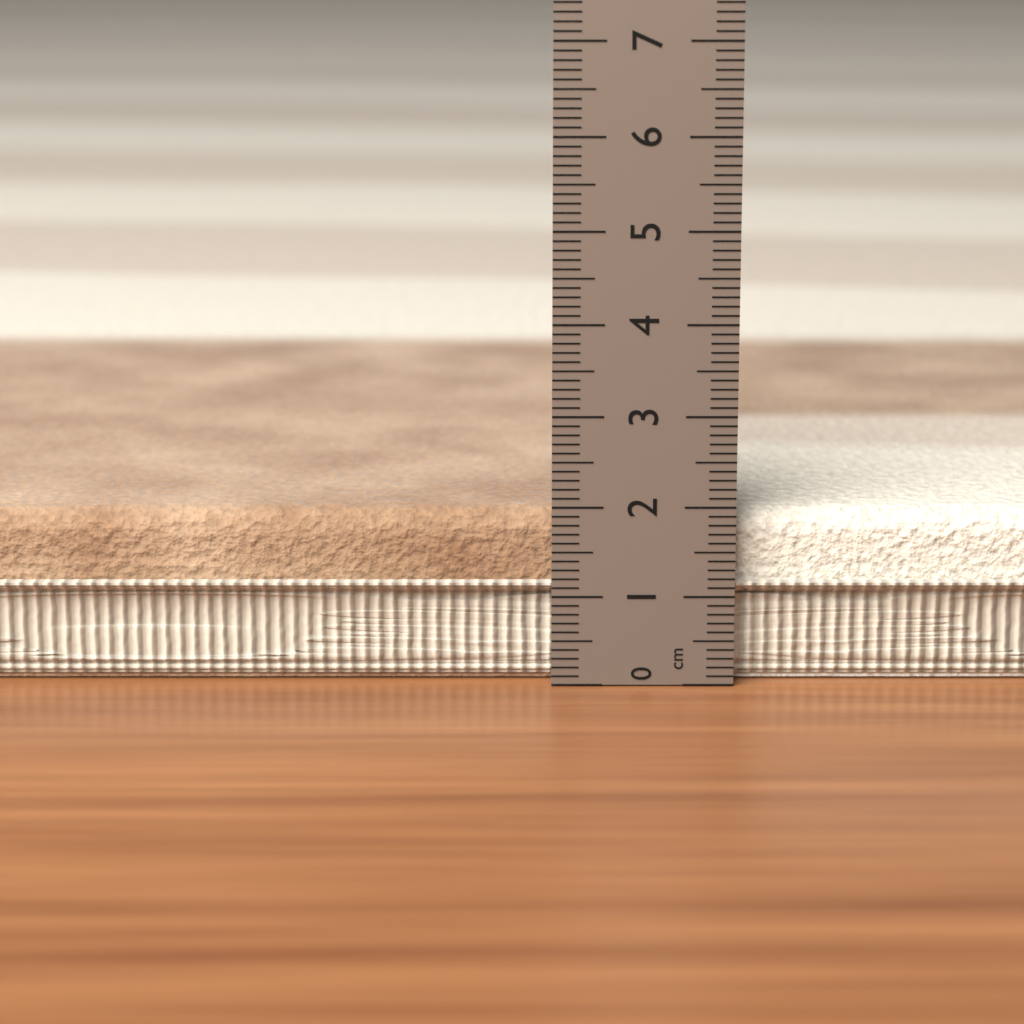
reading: 1.9 cm
